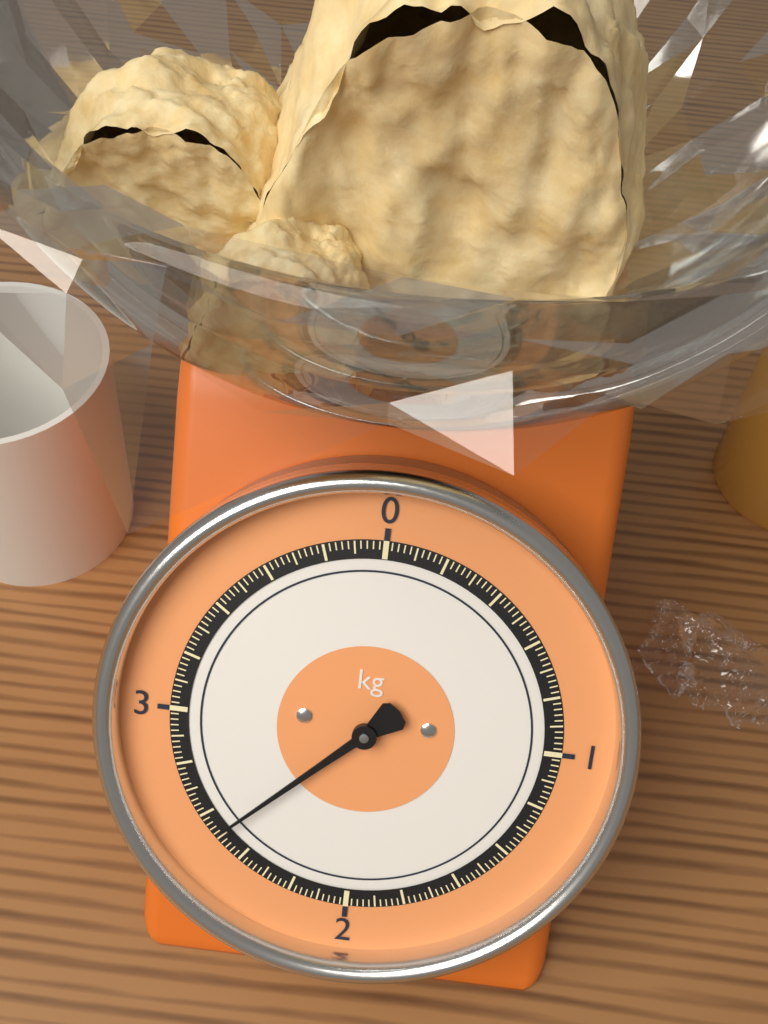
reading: 2.52 kg
